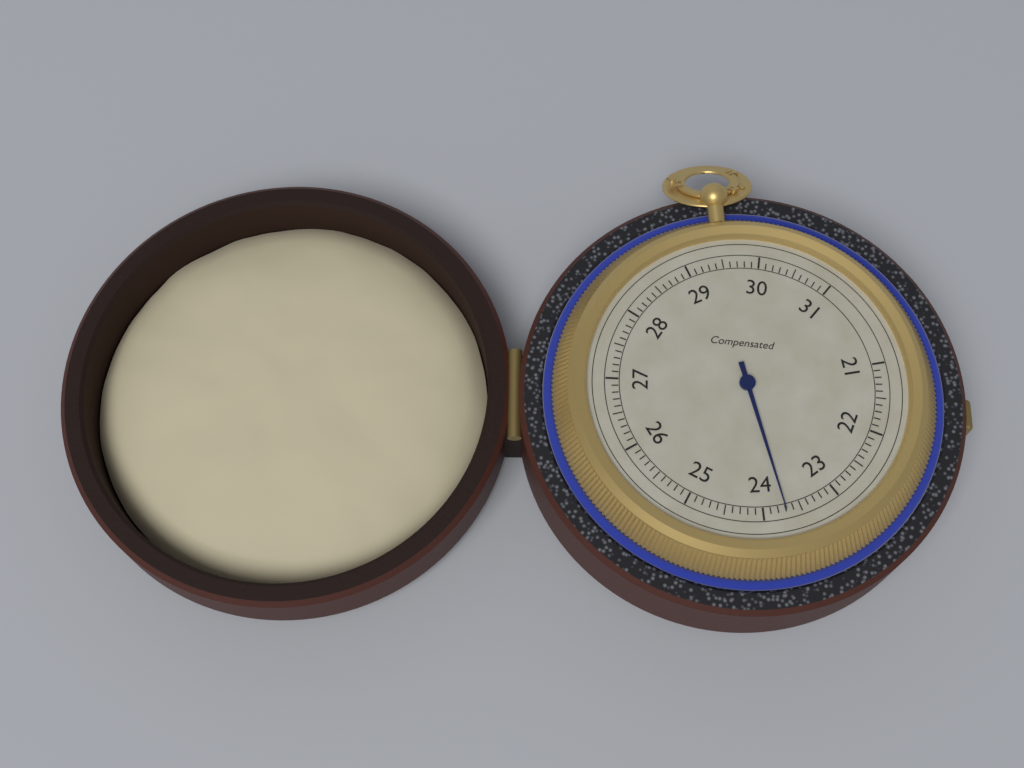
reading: 23.7 (no unit)
